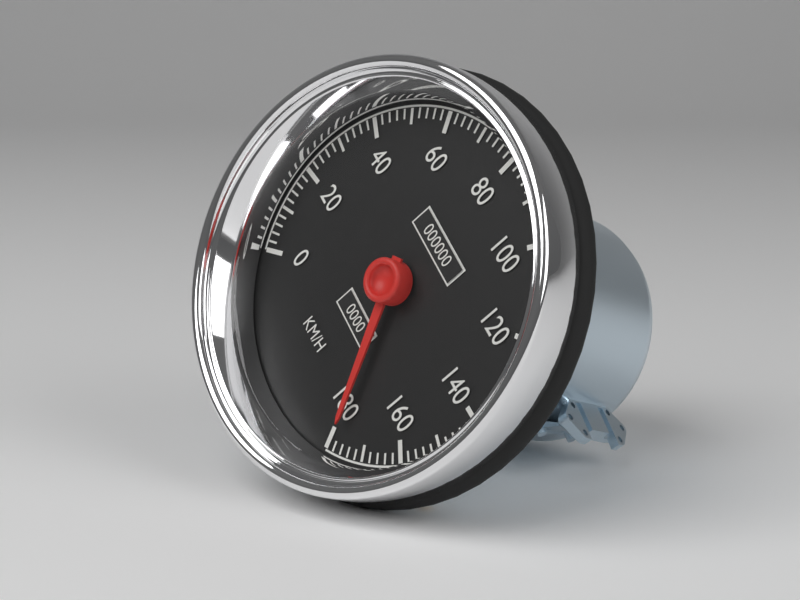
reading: 178 km/h
